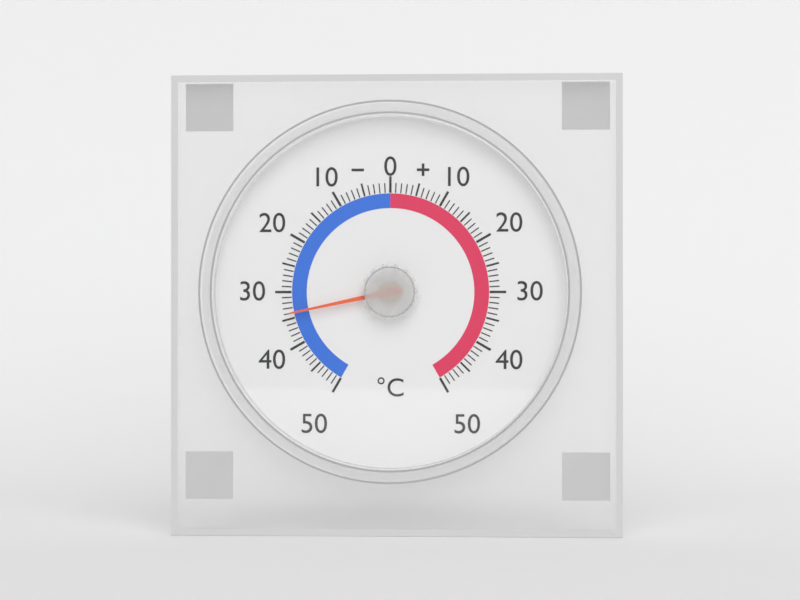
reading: -34 °C
